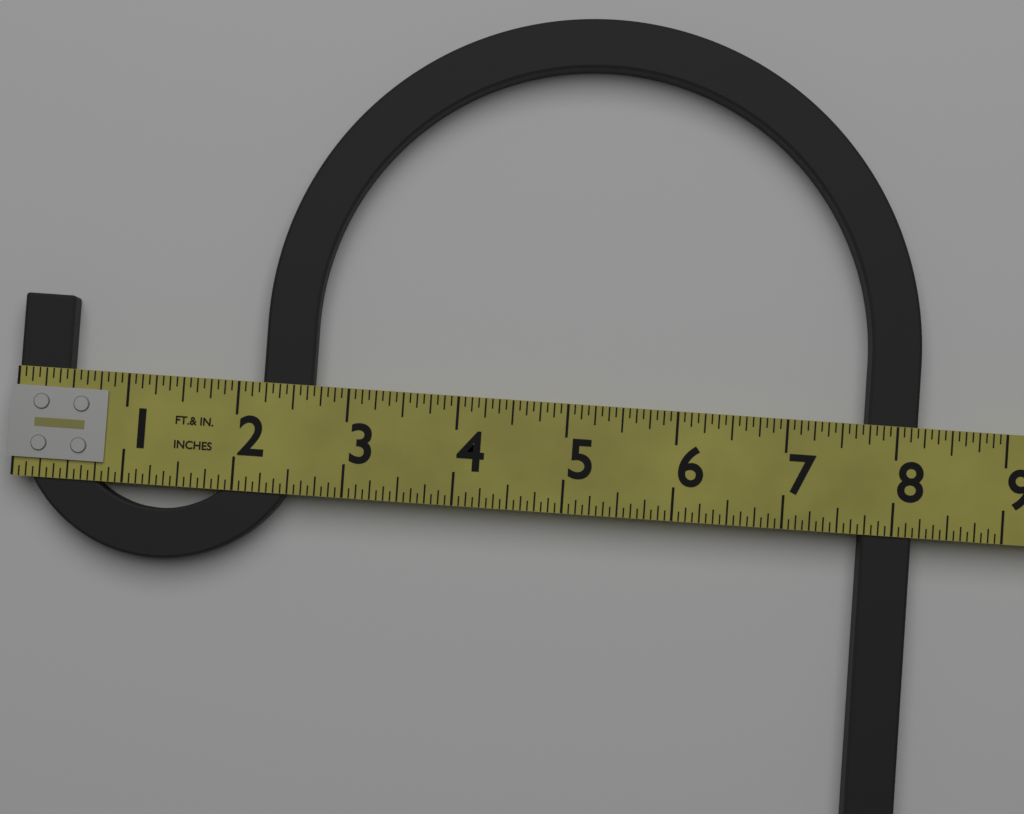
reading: 8.1875 in
